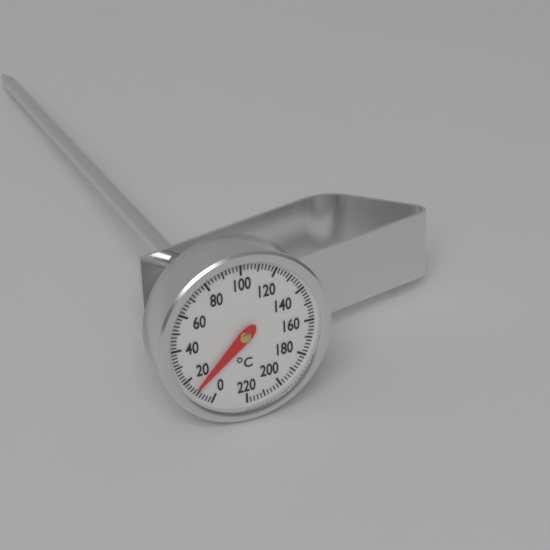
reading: 12 °C
